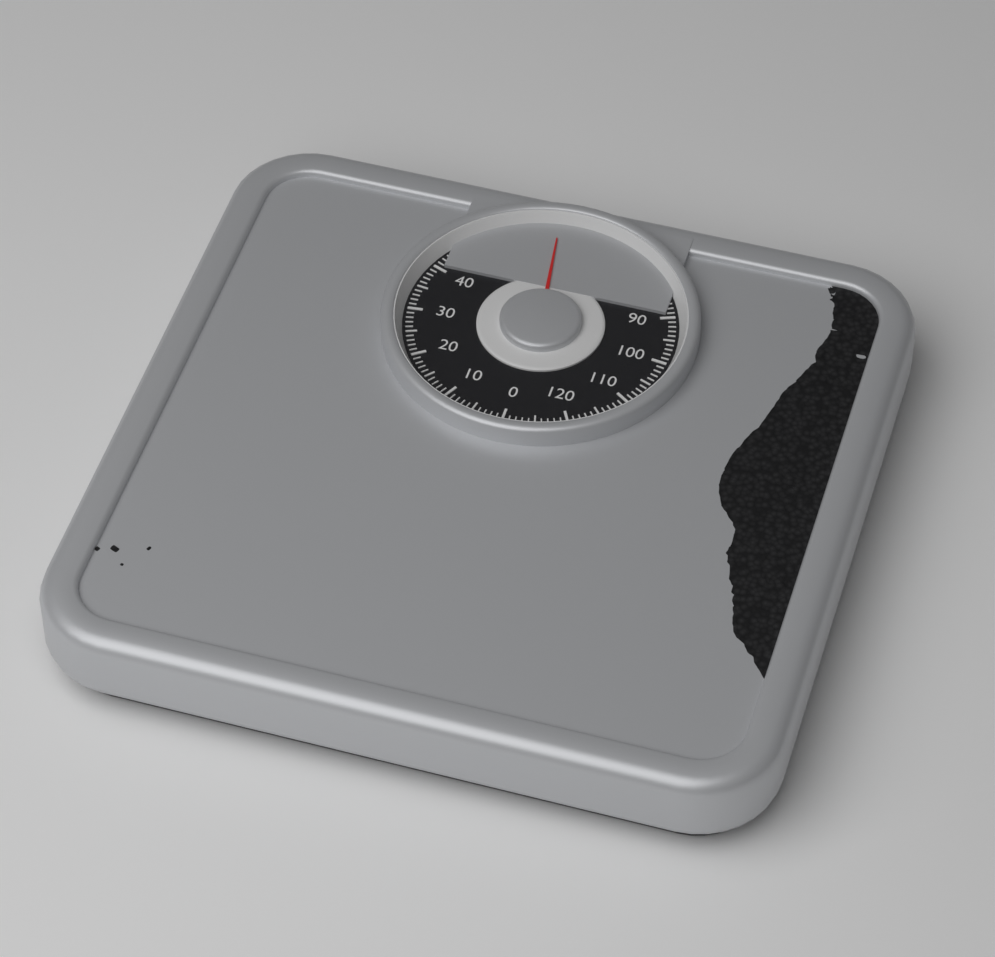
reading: 62 kg
